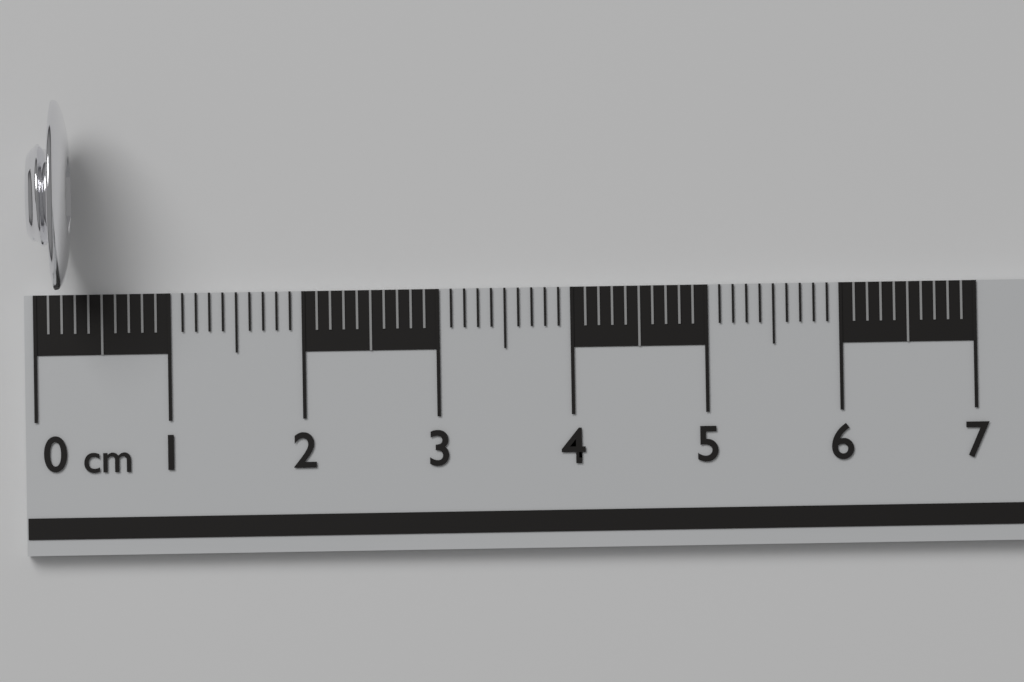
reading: 0.3 cm
